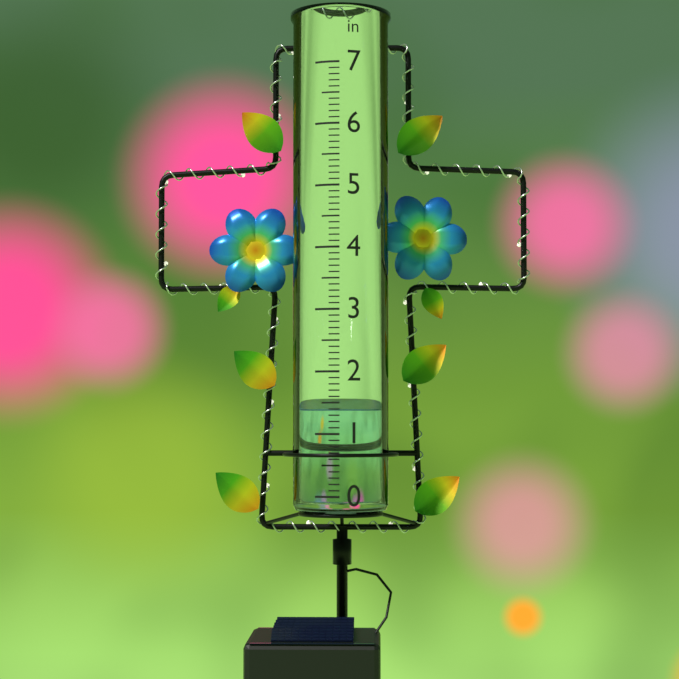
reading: 1.4 in
